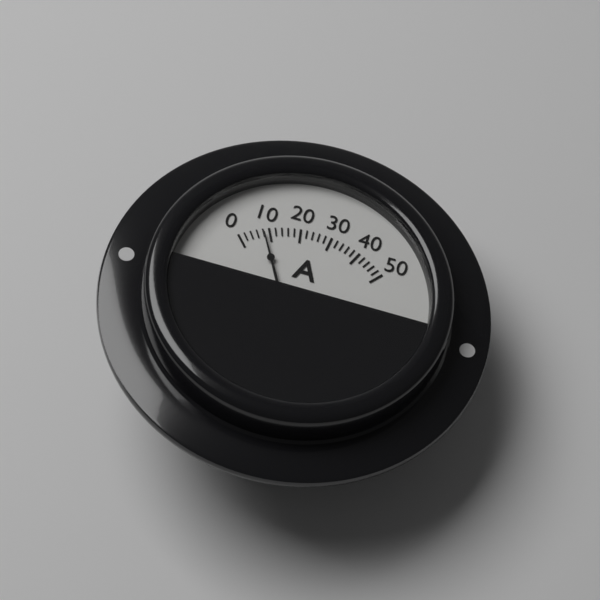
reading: 8 A
